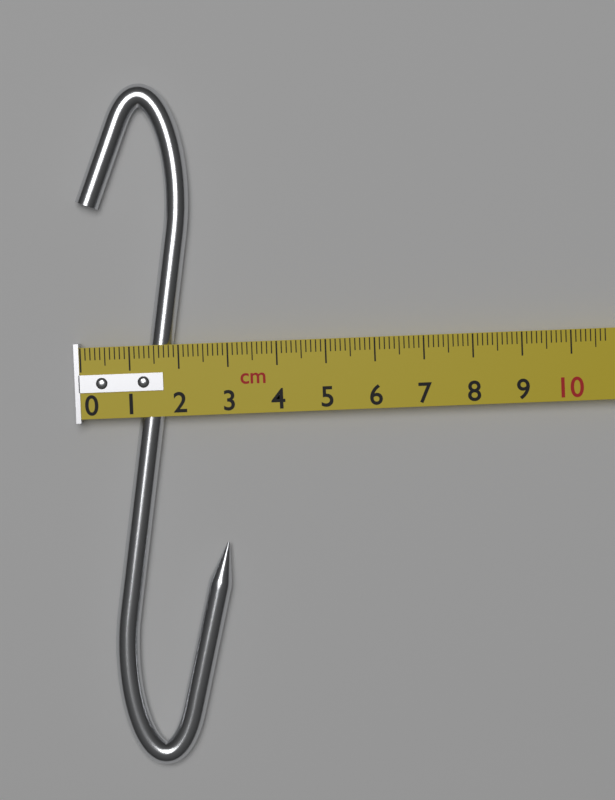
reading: 2.9 cm
